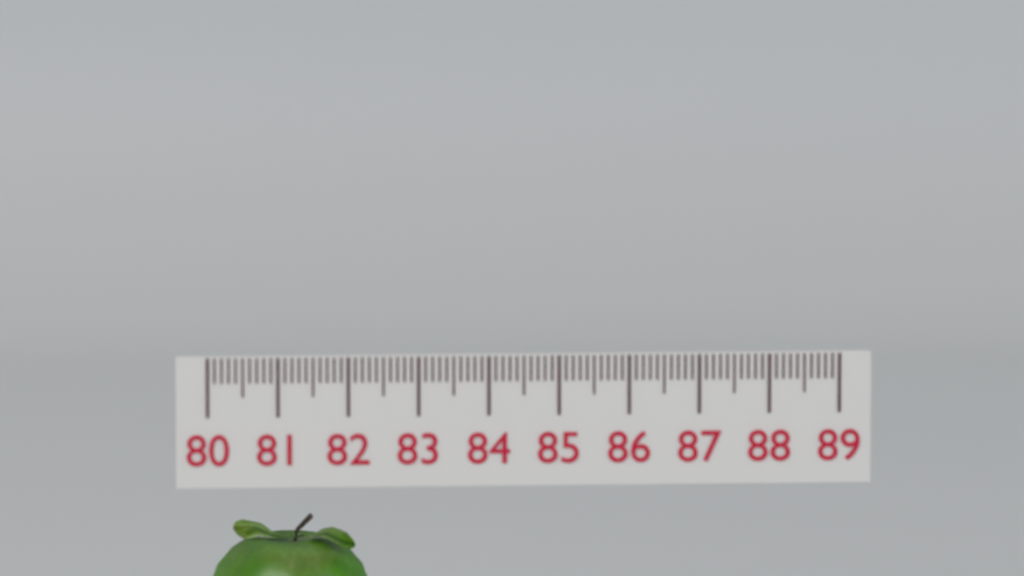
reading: 82.4 (no unit)
